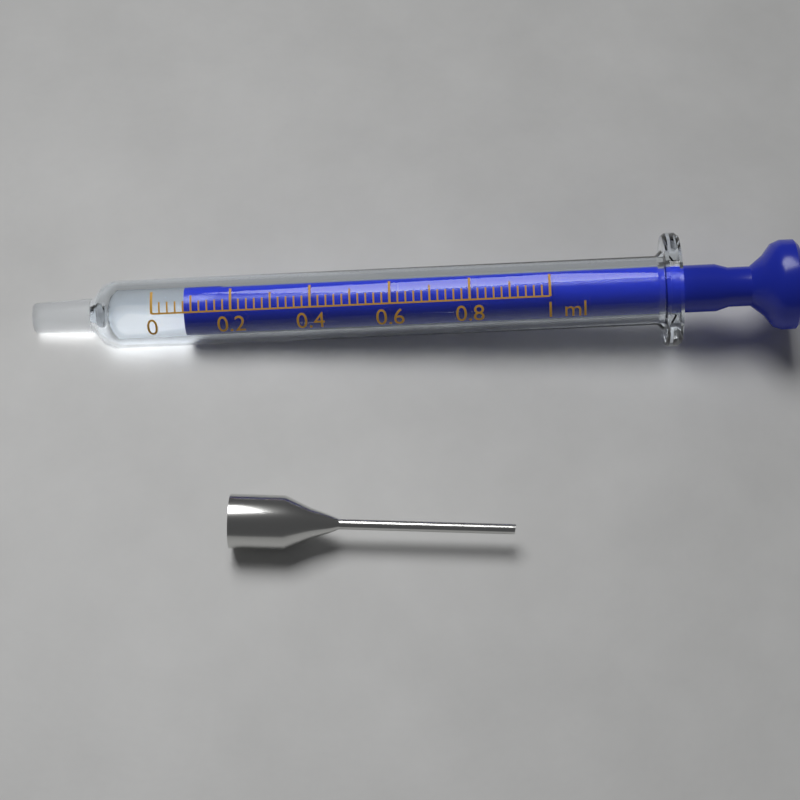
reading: 0.08 ml
